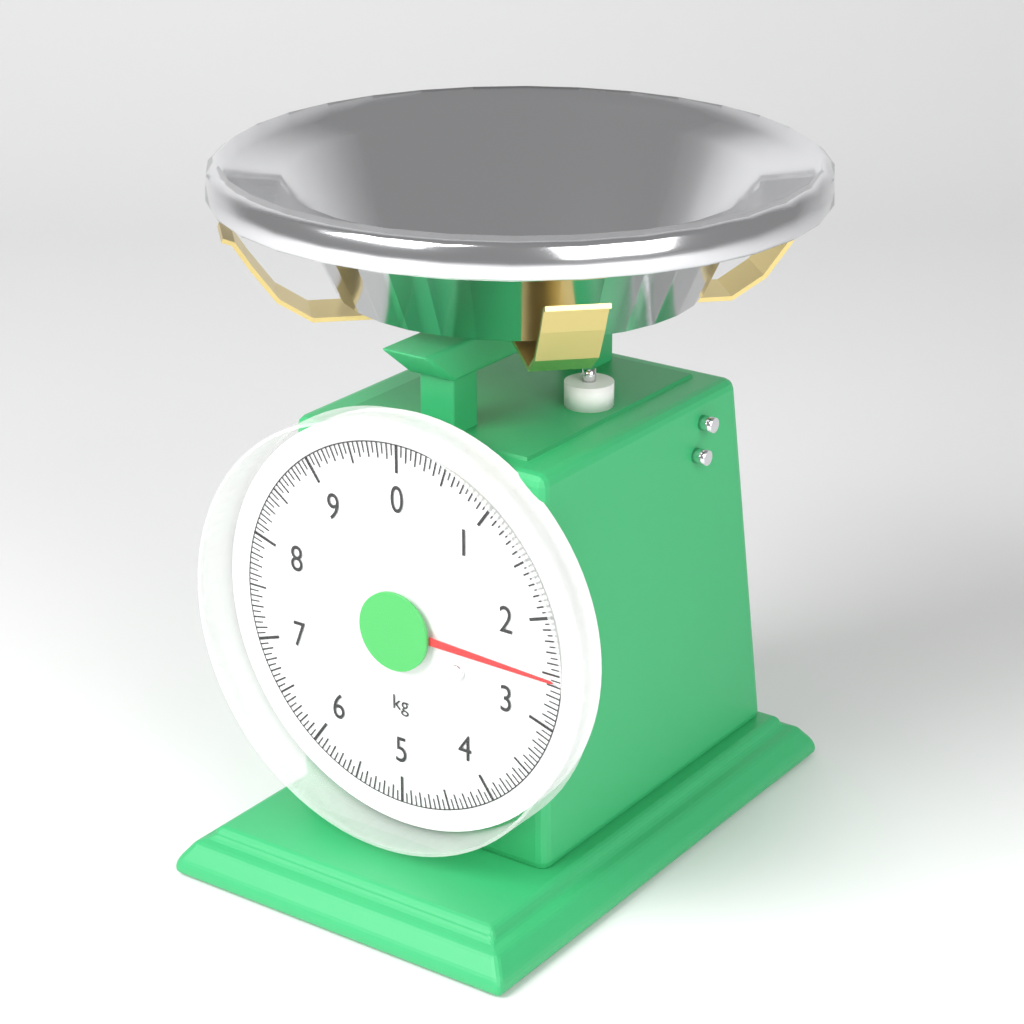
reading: 2.55 kg
